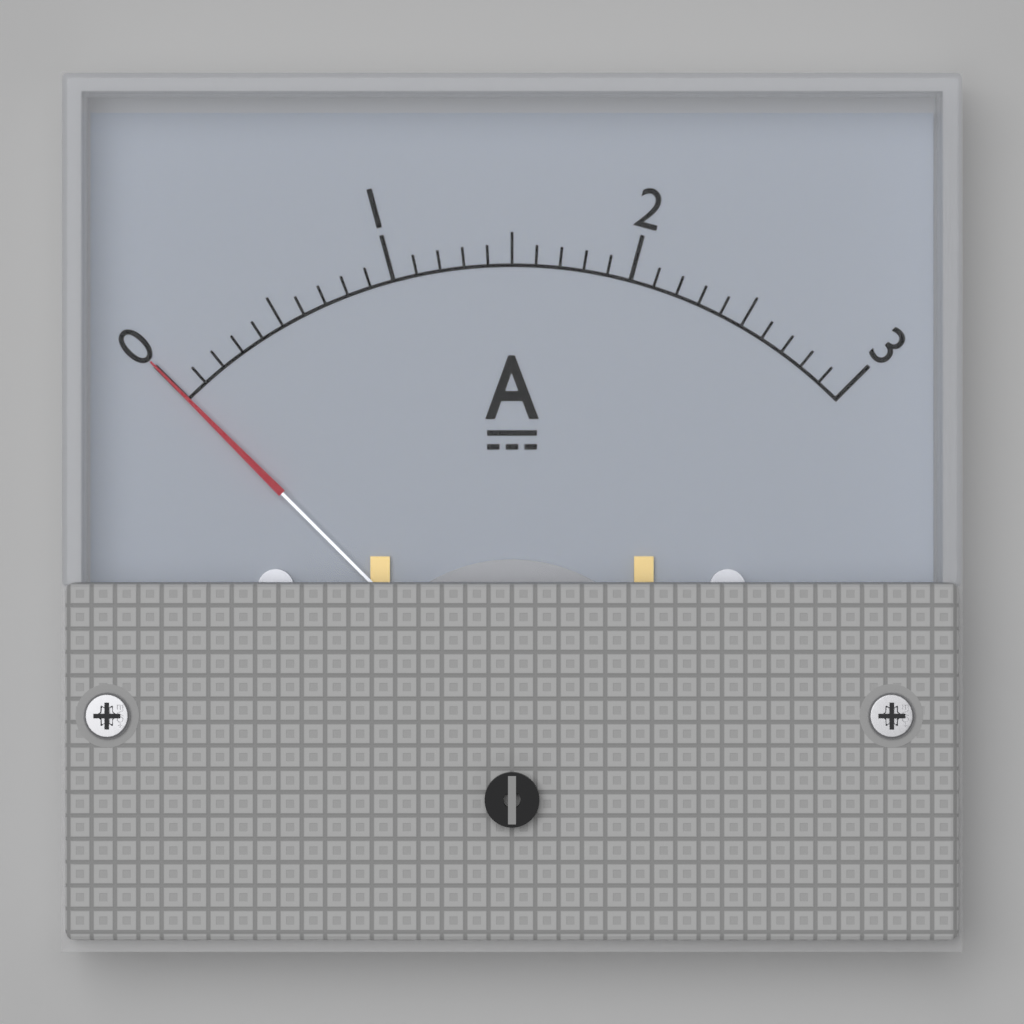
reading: 0.0 A
